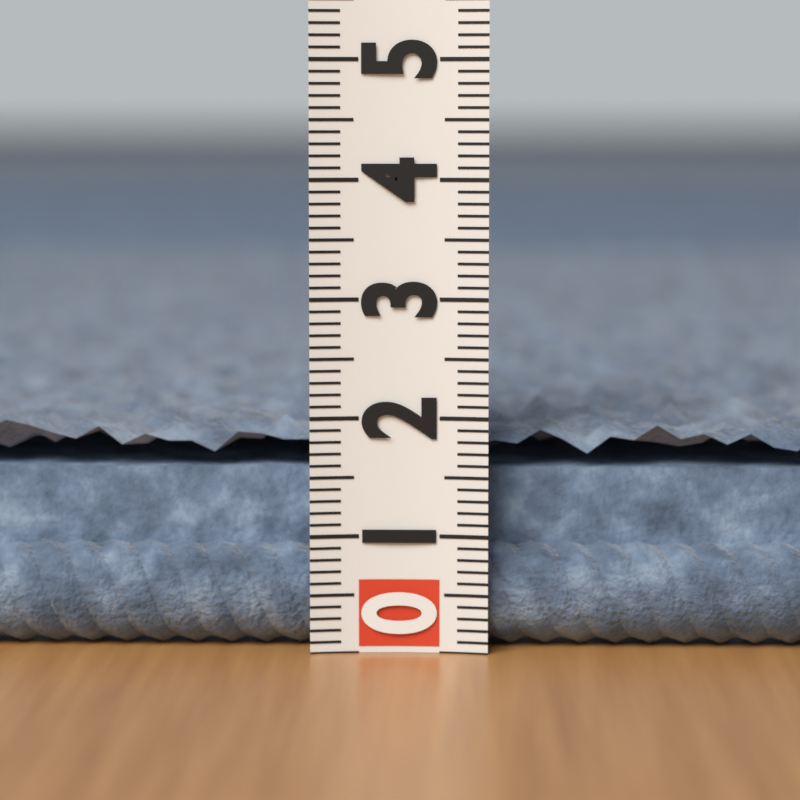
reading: 2.0 (no unit)
